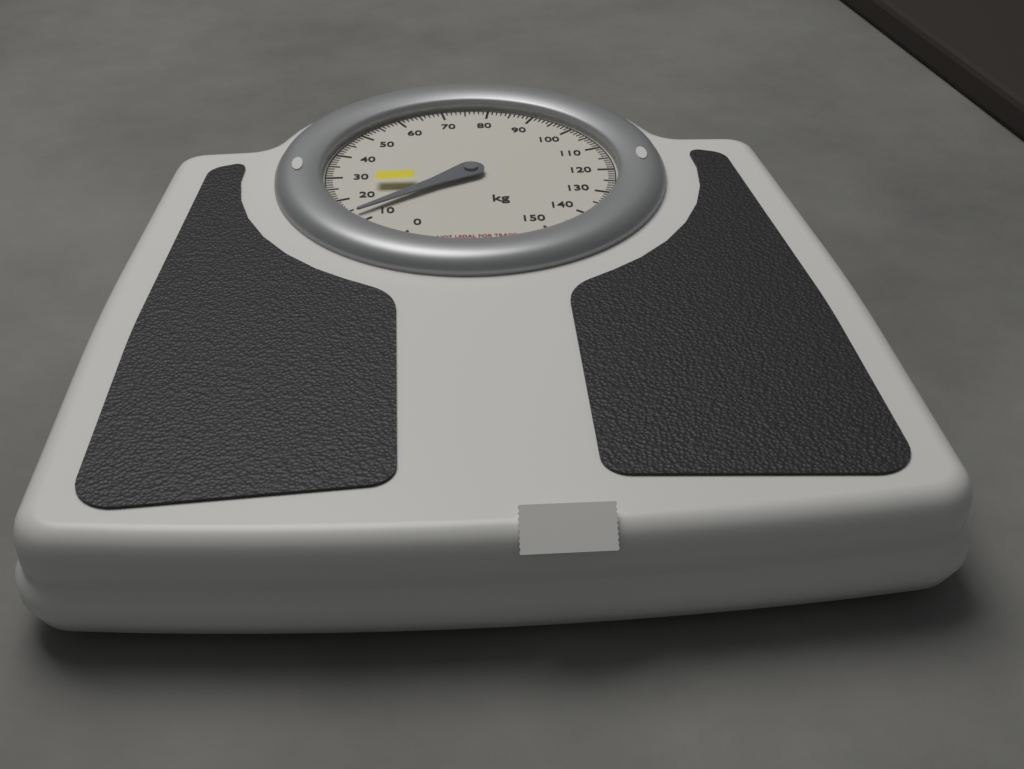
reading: 13 kg
